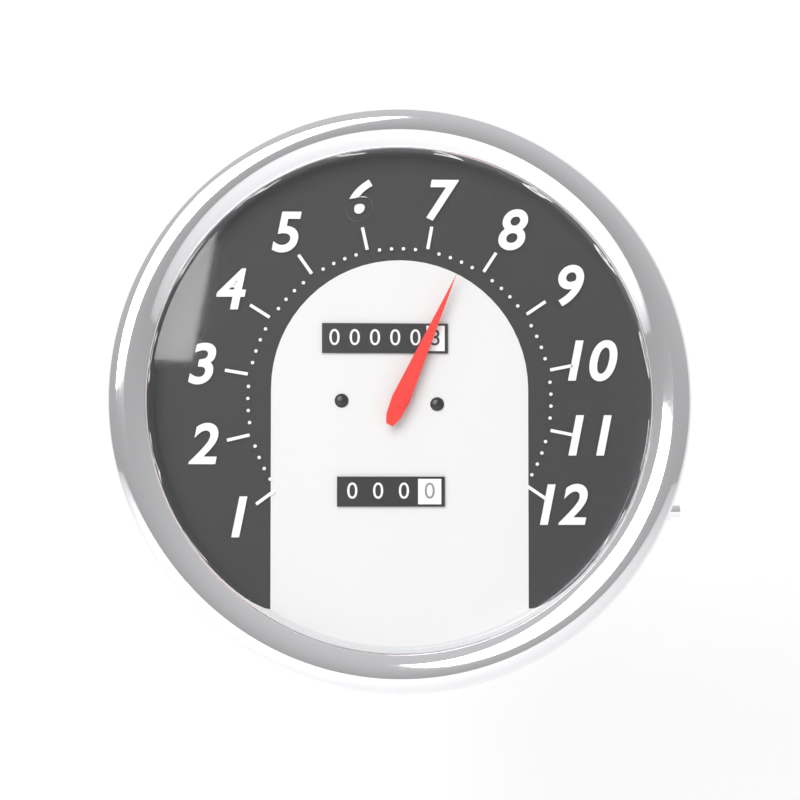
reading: 7.6 (no unit)
